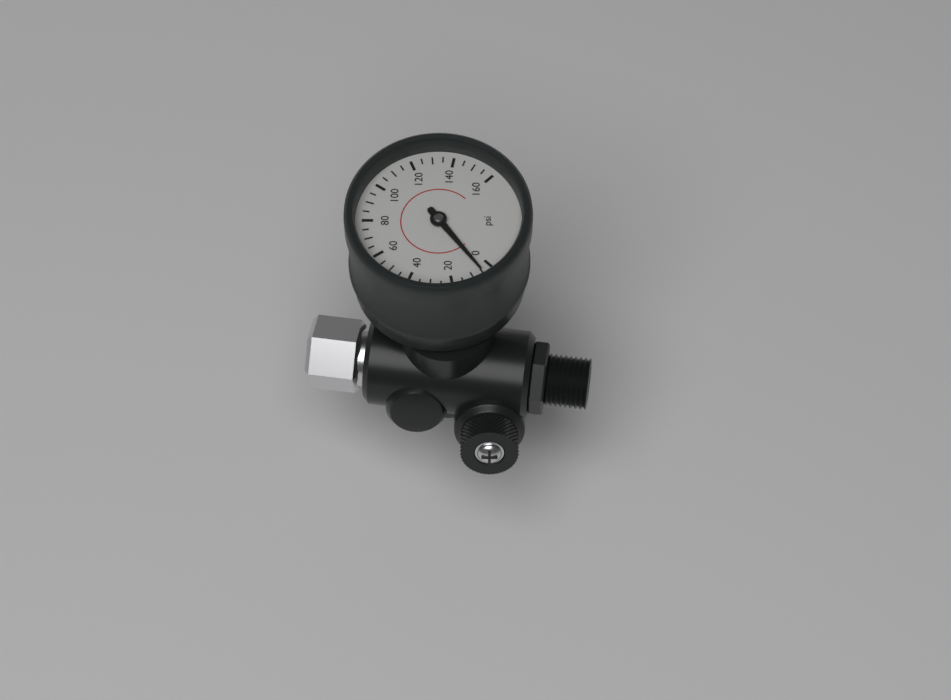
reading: 5 psi
